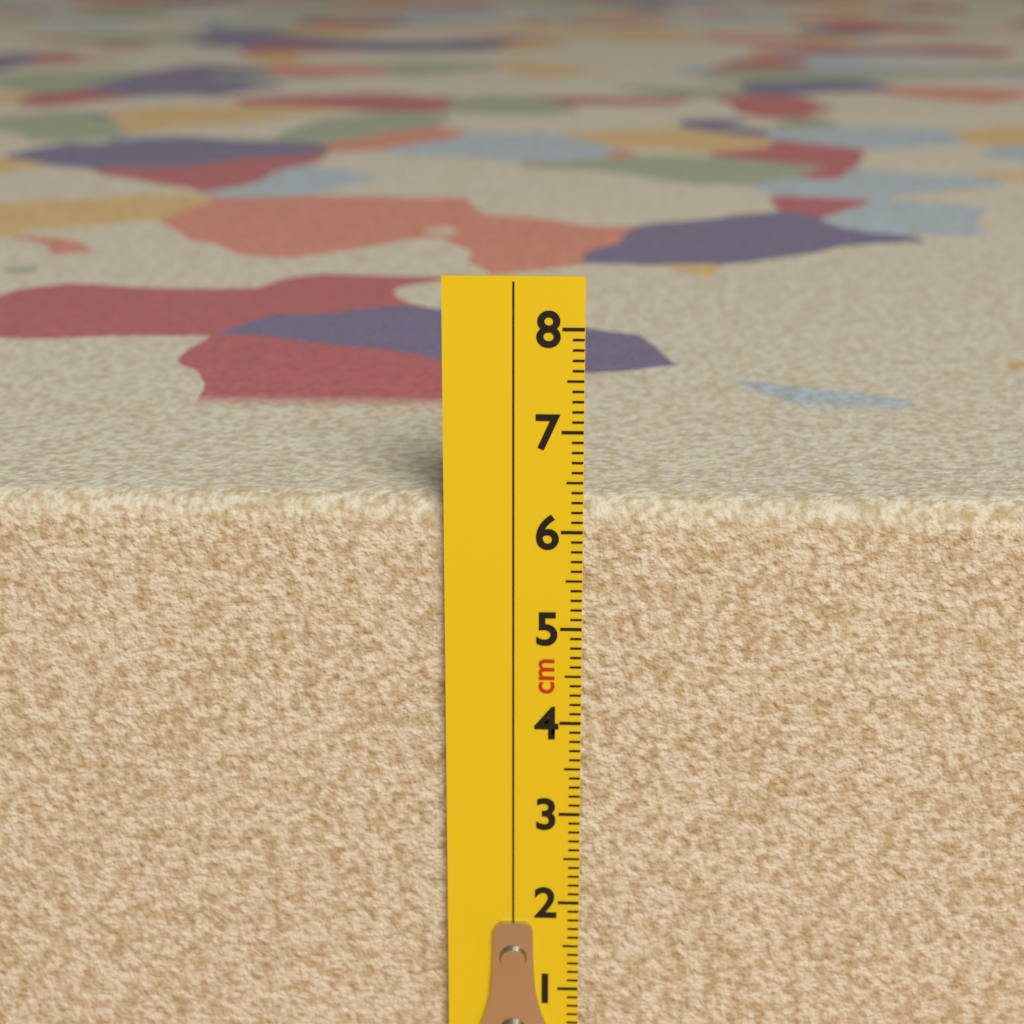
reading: 6.3 cm
